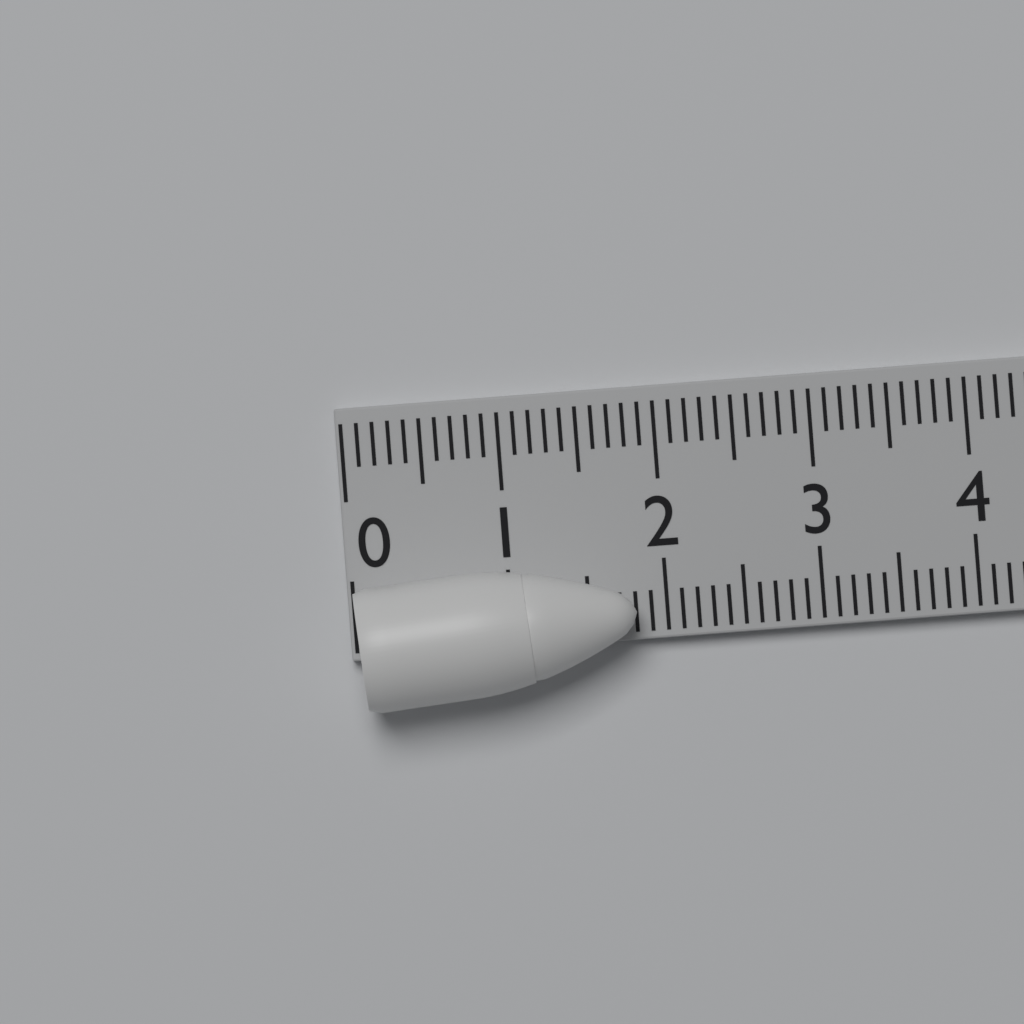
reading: 1.8 (no unit)
